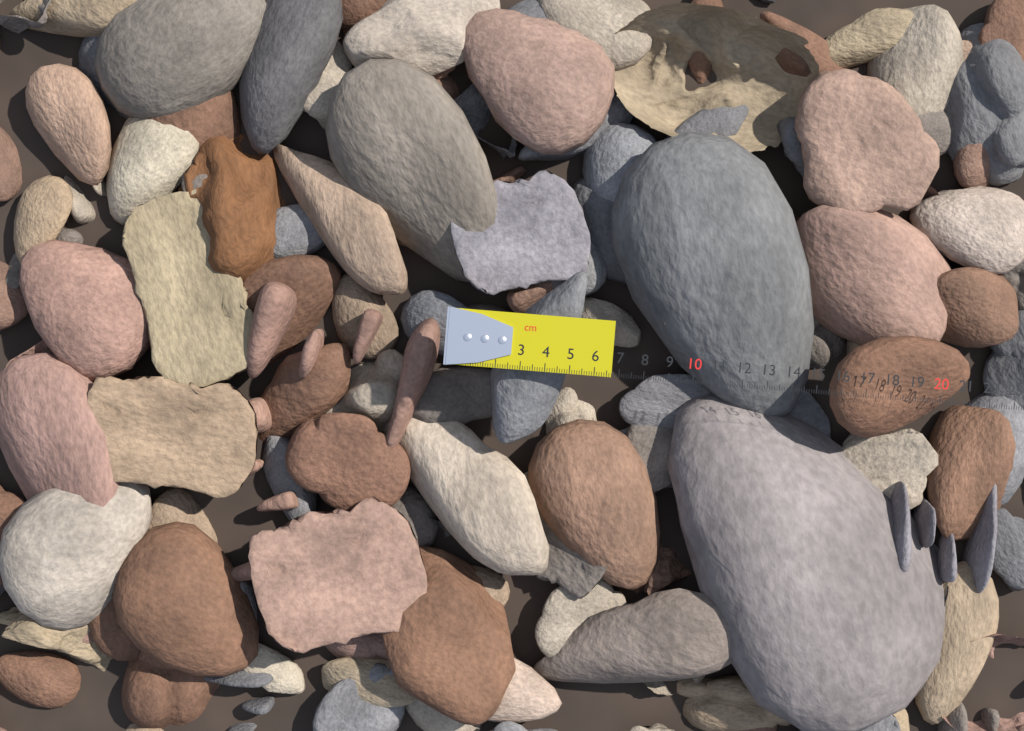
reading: 6.7 cm
